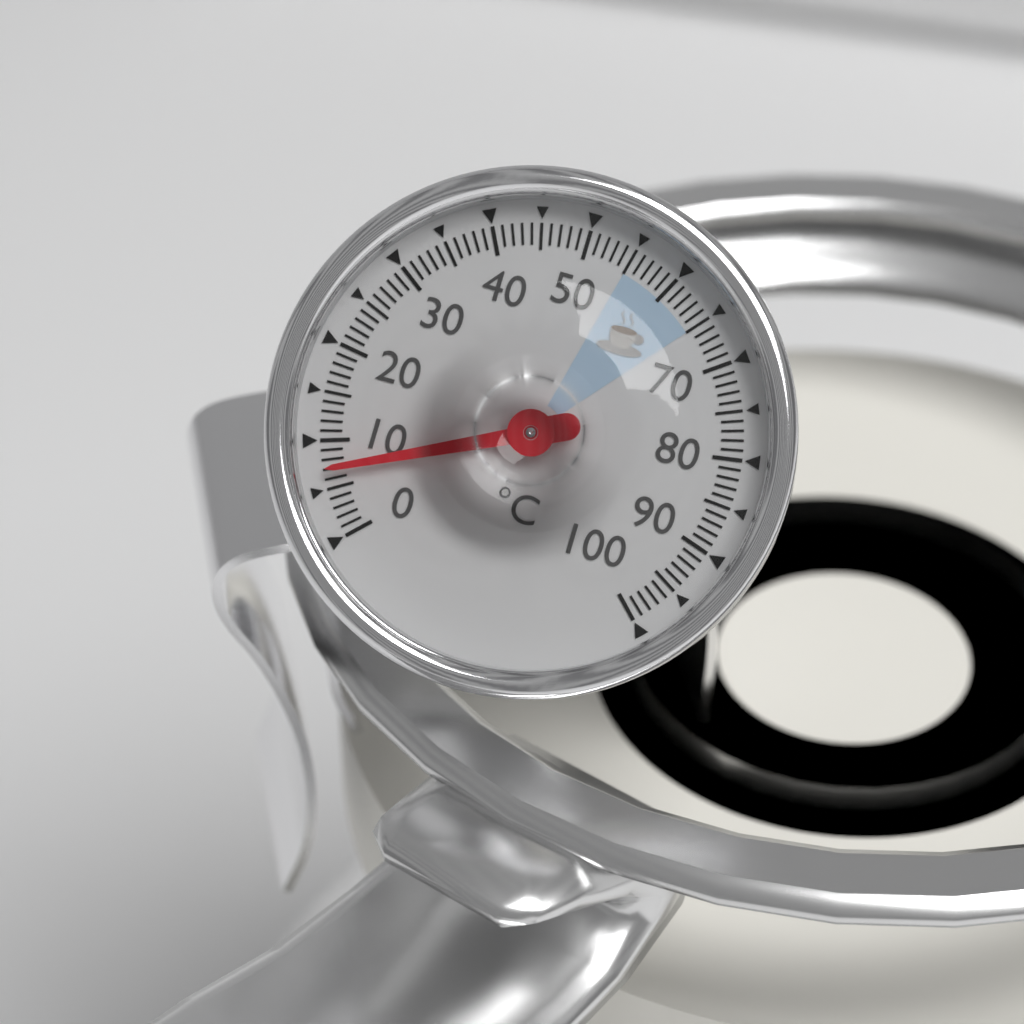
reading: 7 °C
